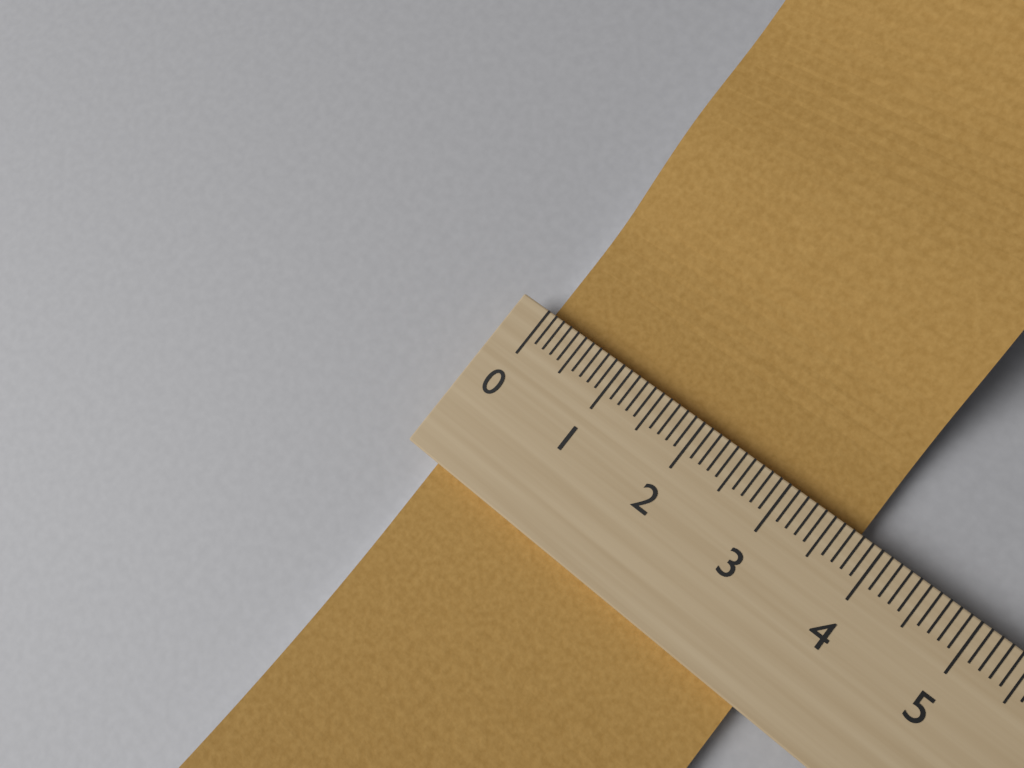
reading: 3.8 (no unit)
